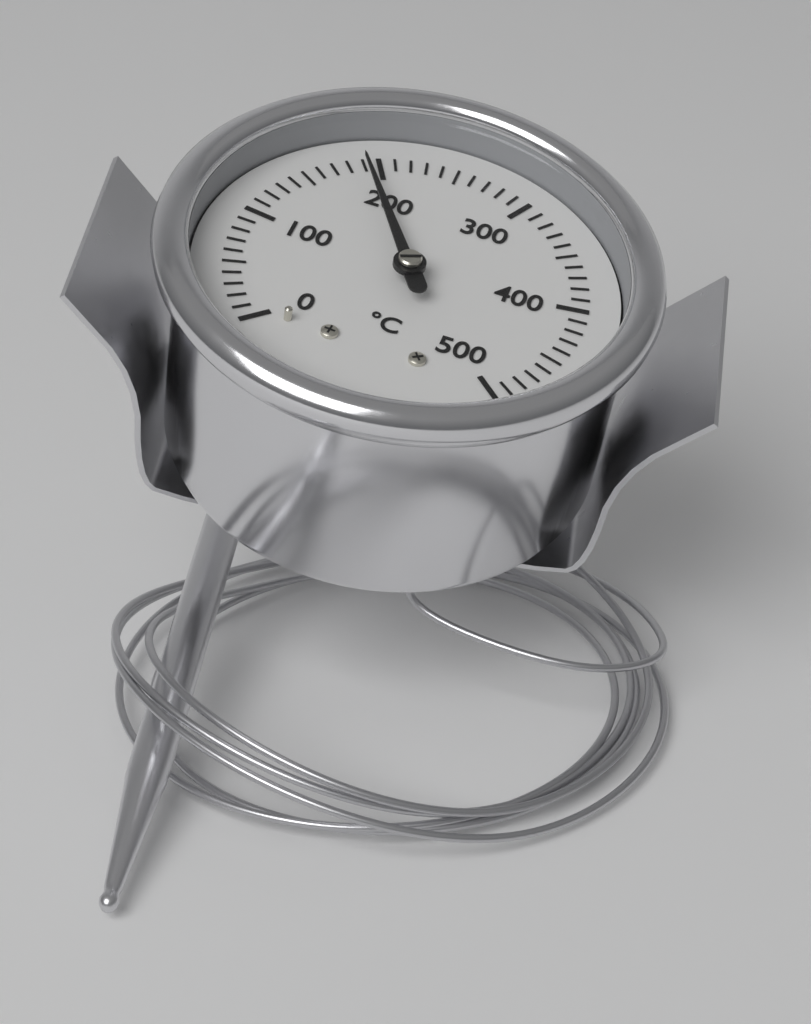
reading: 190 °C
